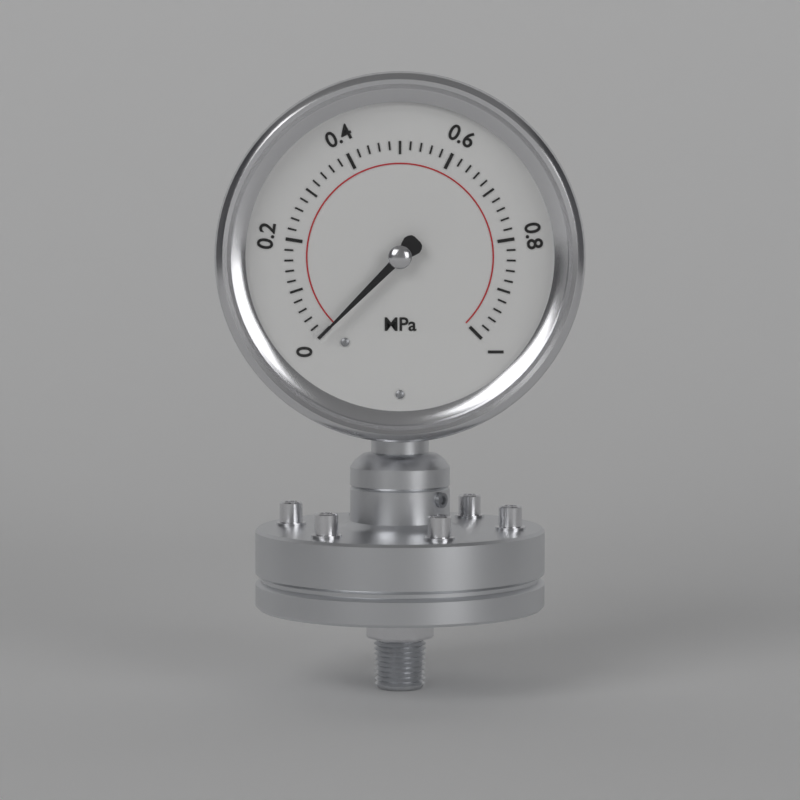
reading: 0.00 MPa
